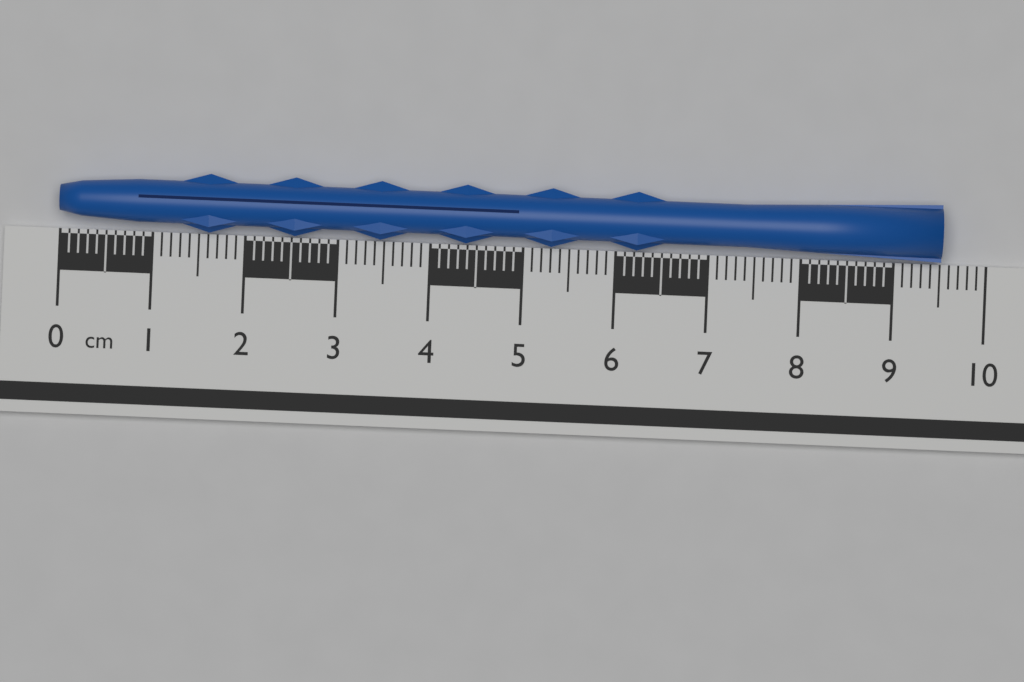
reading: 9.5 cm
